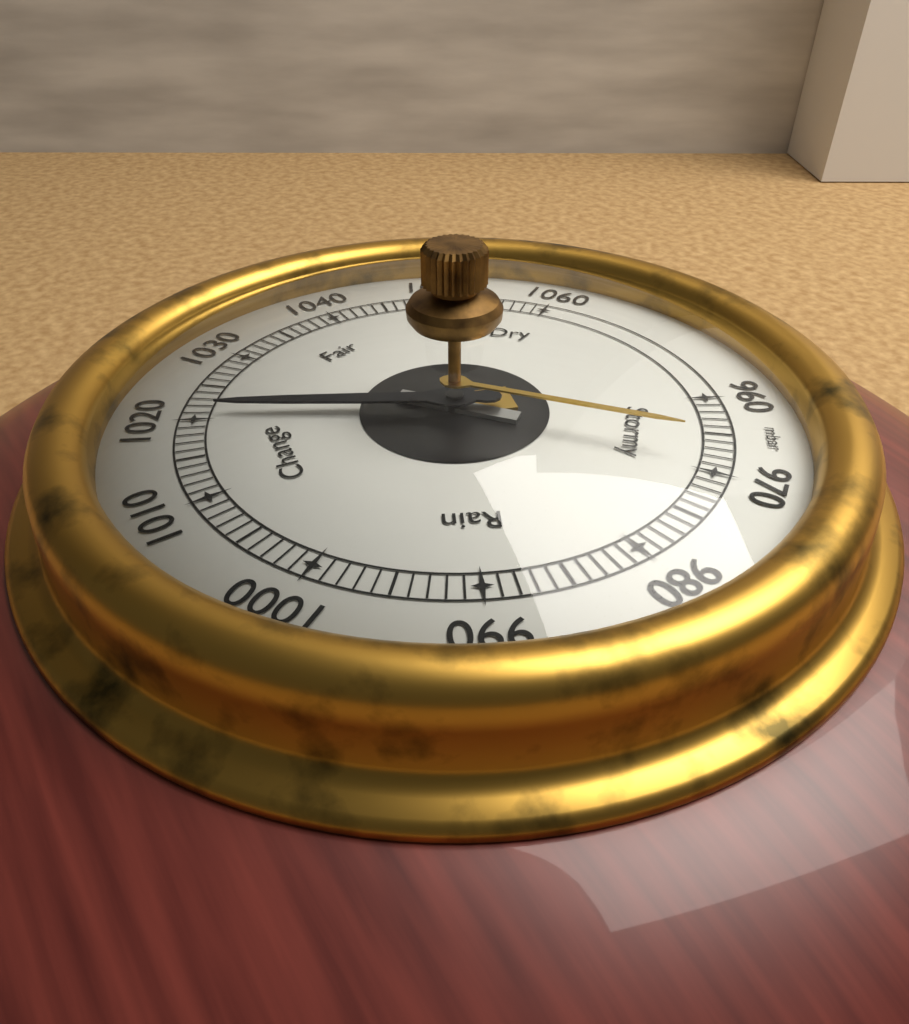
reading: 1021 mbar
